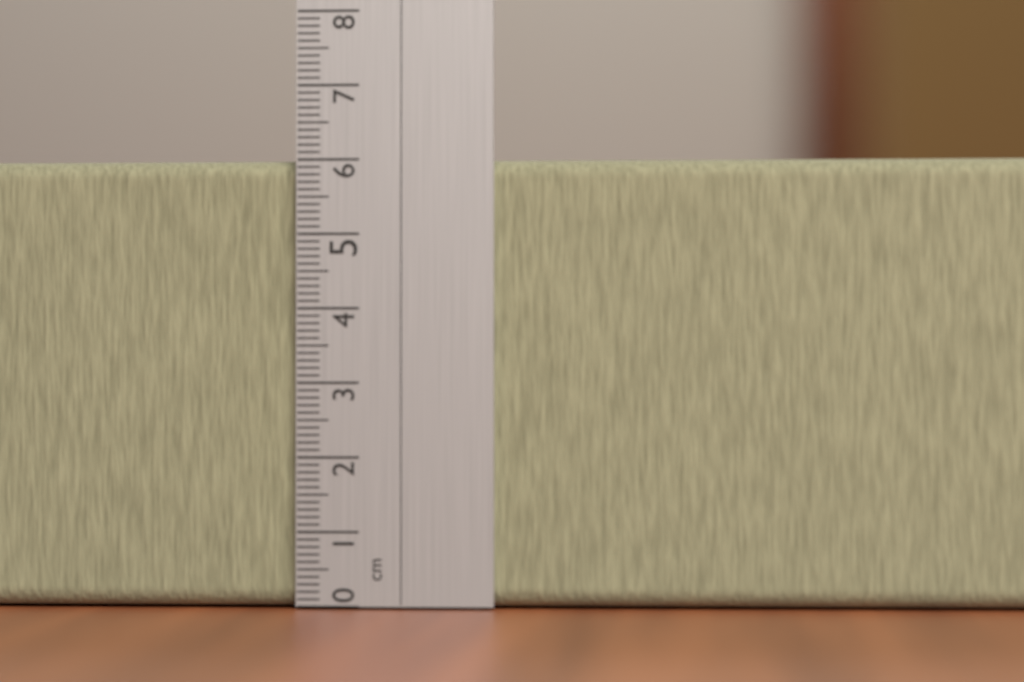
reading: 6.0 cm
